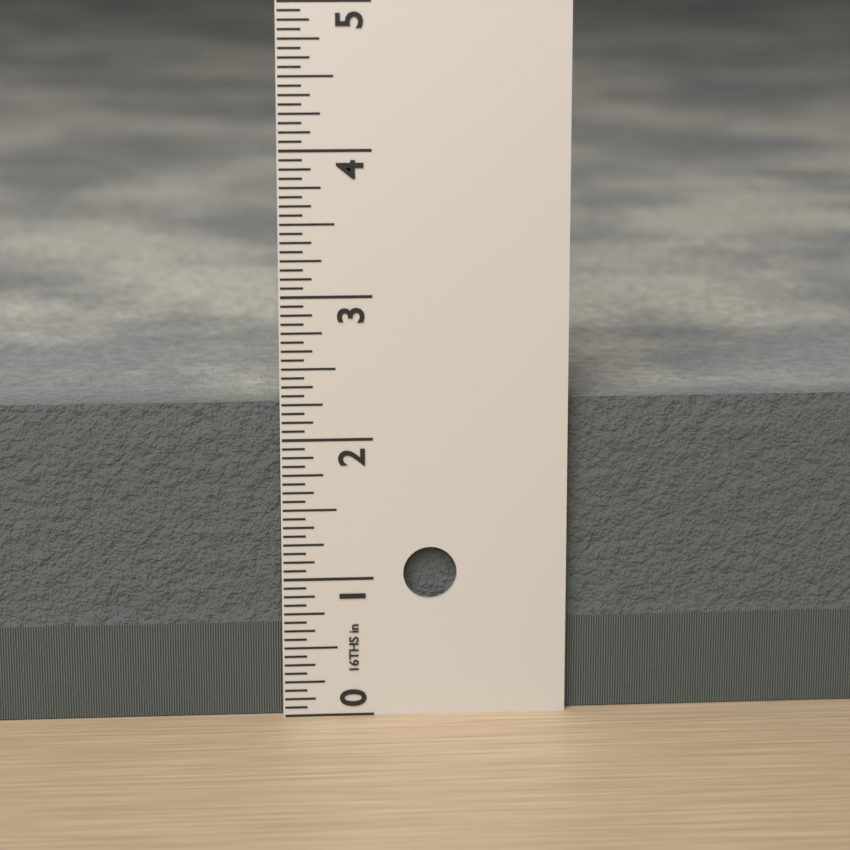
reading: 2.2500 in
